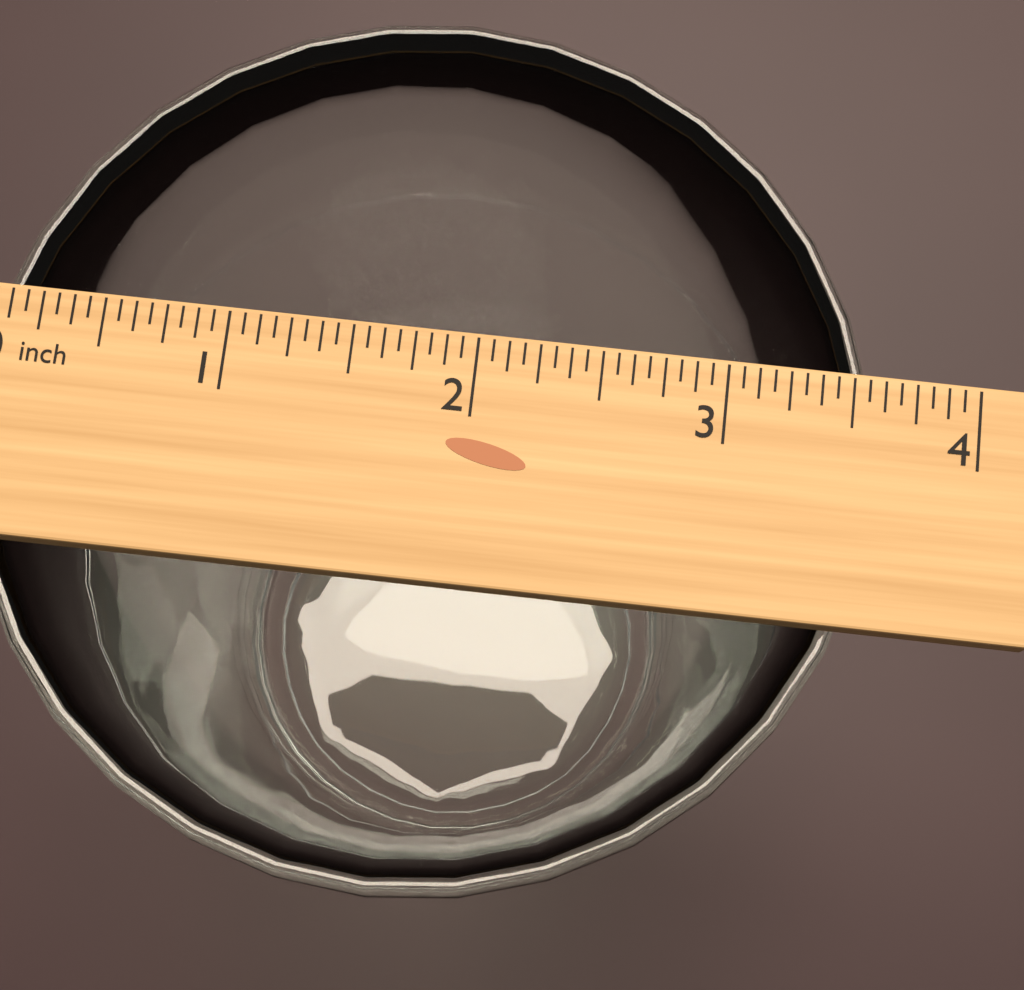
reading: 3.6250 inch
